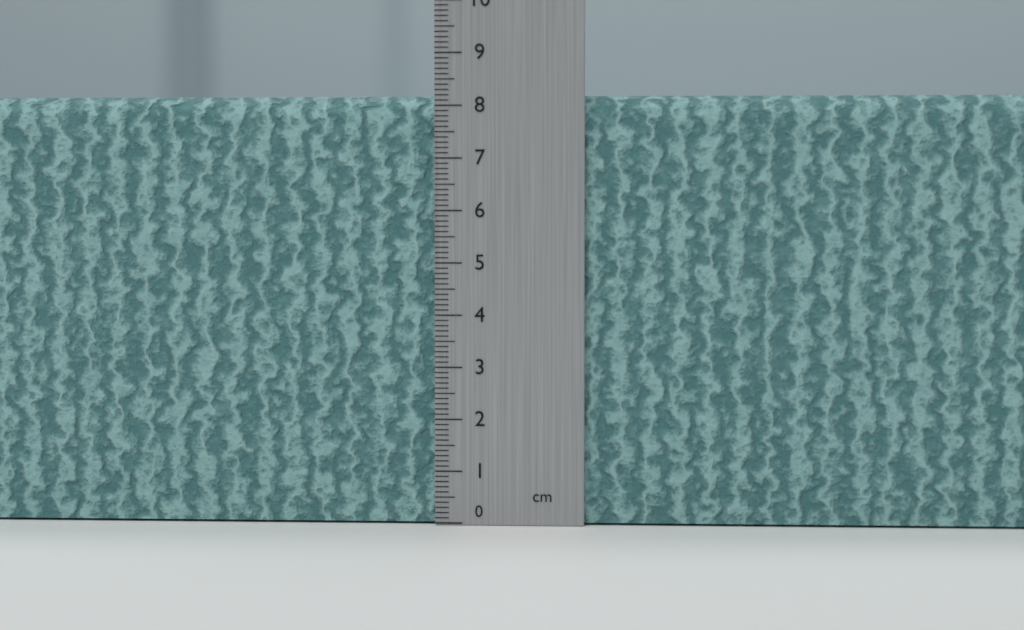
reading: 8.2 cm
